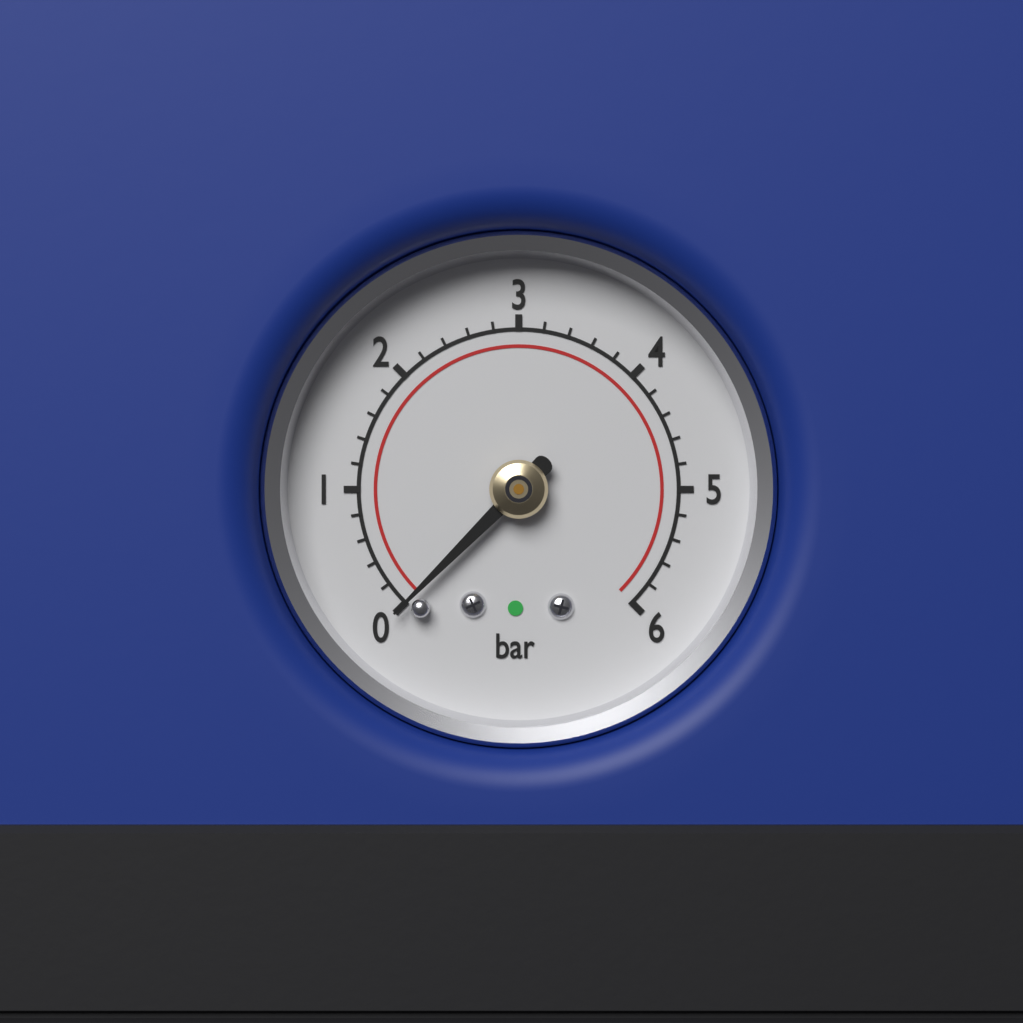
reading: 0.0 bar
